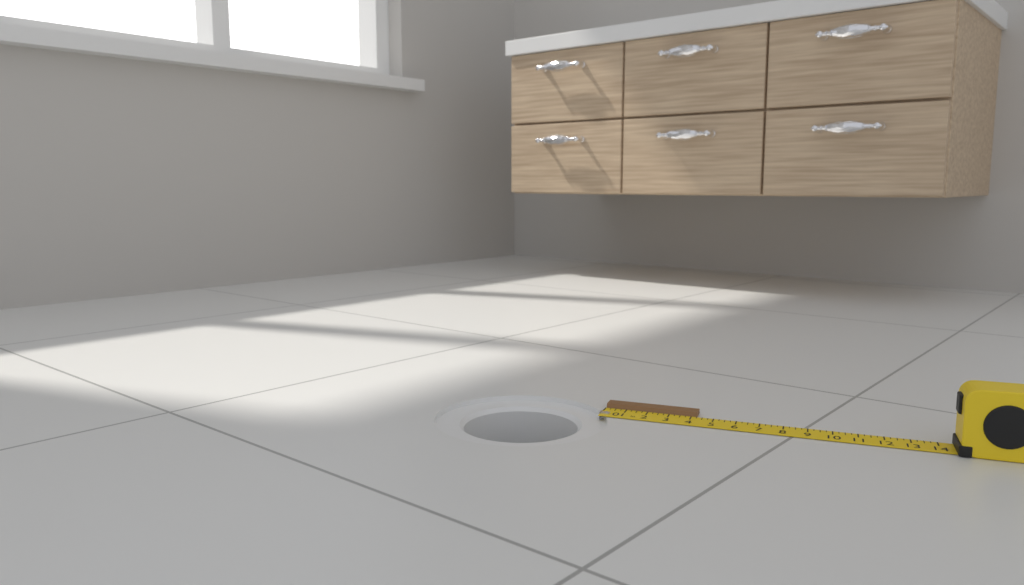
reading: 4.25 in
